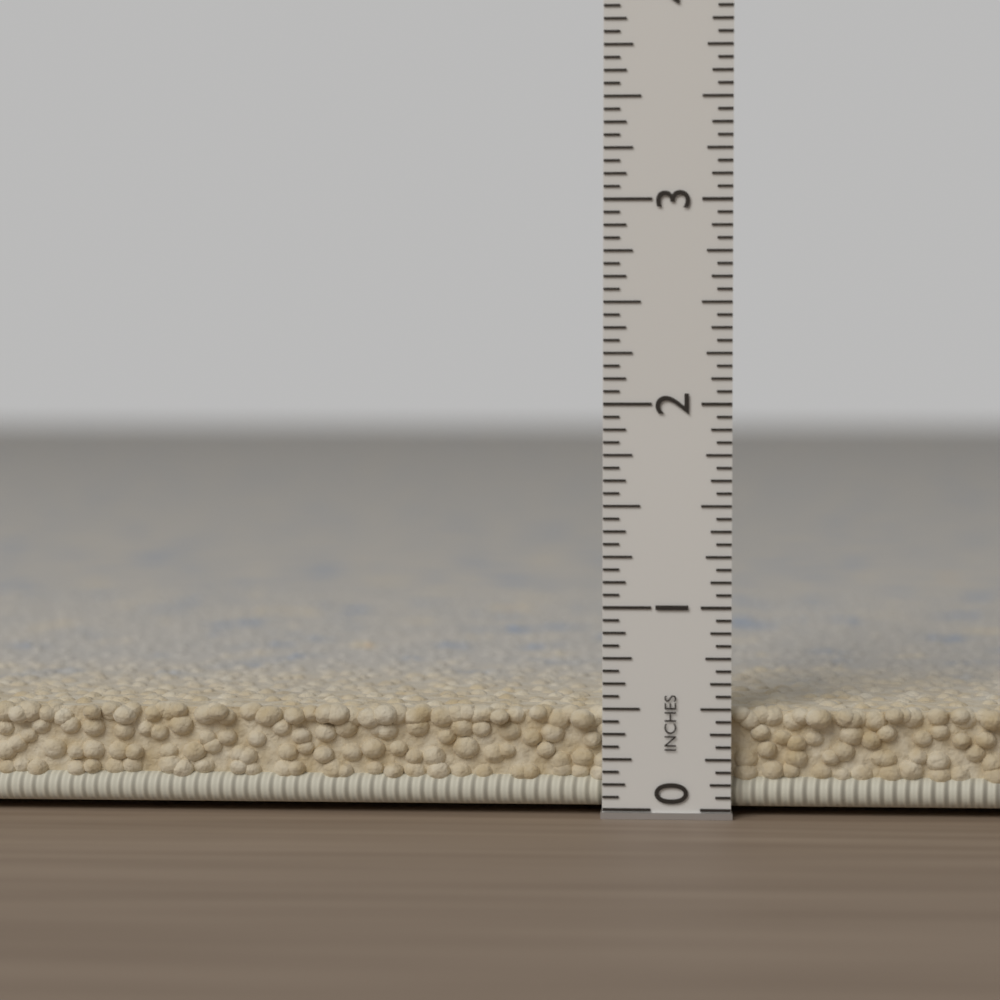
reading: 0.5000 in
